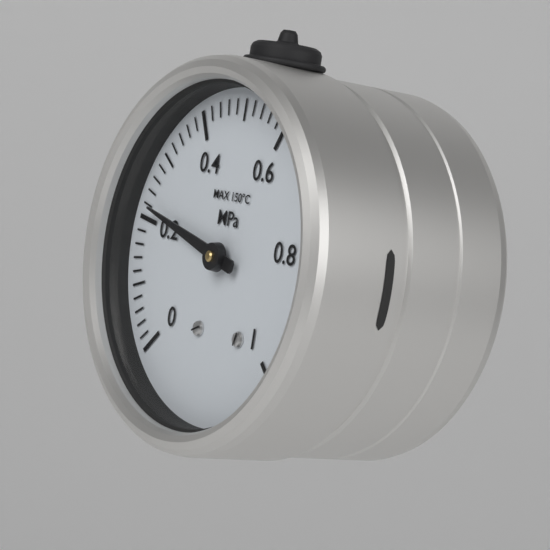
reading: 0.22 MPa
